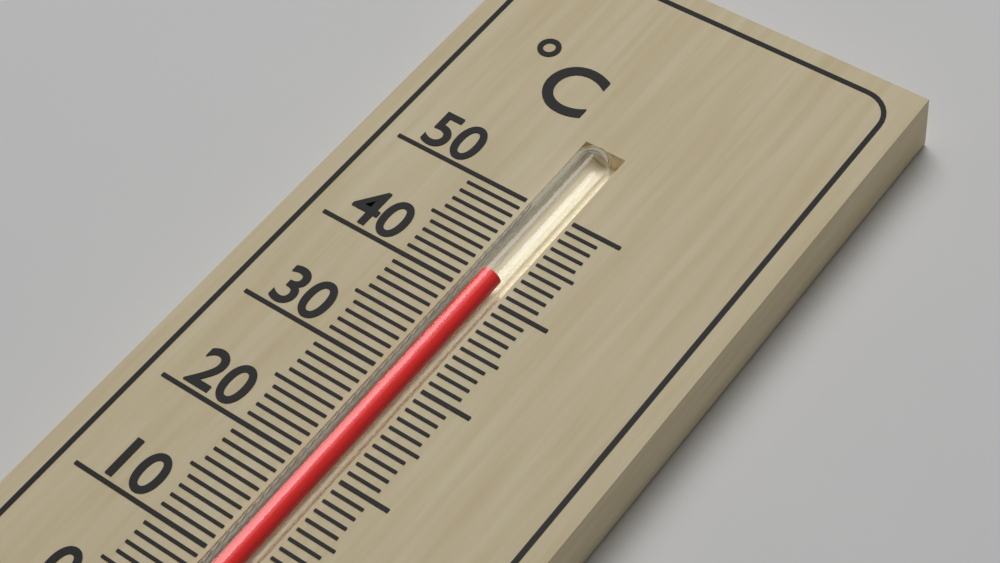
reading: 42 °C
